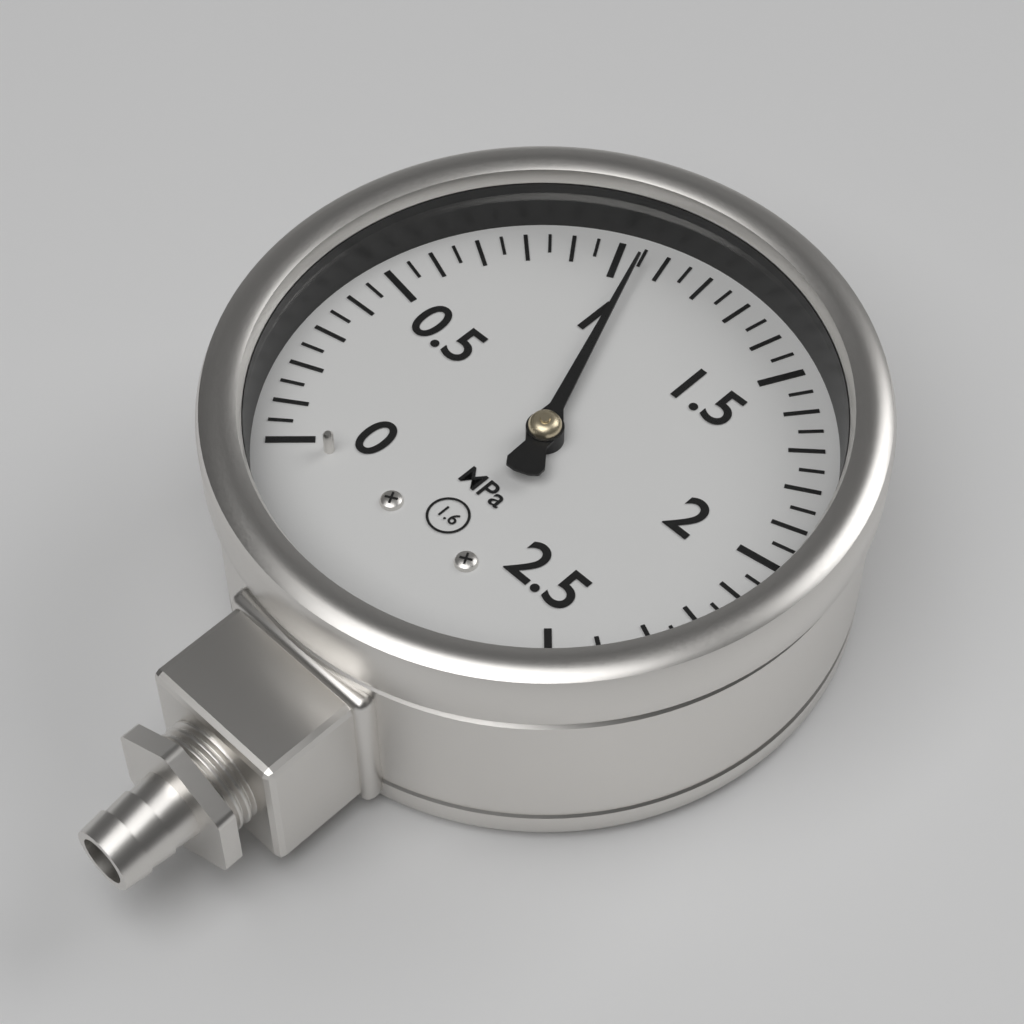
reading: 1.05 MPa
